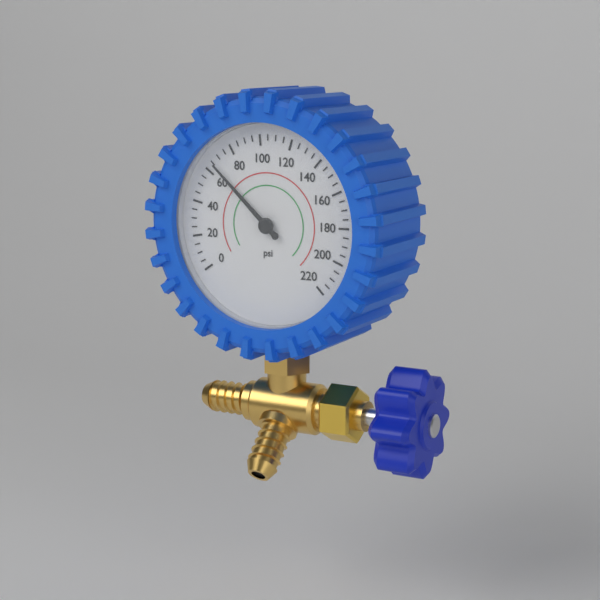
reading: 65 psi
